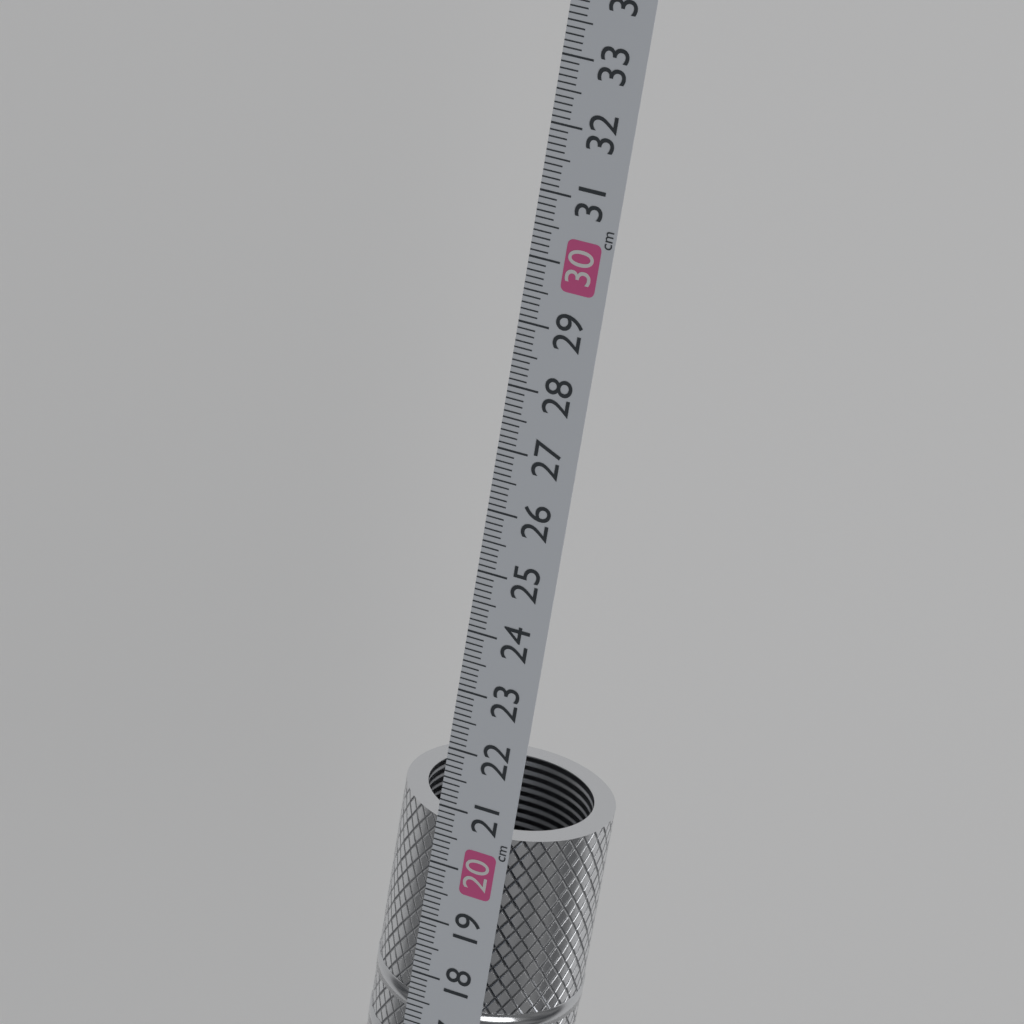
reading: 20.7 cm
